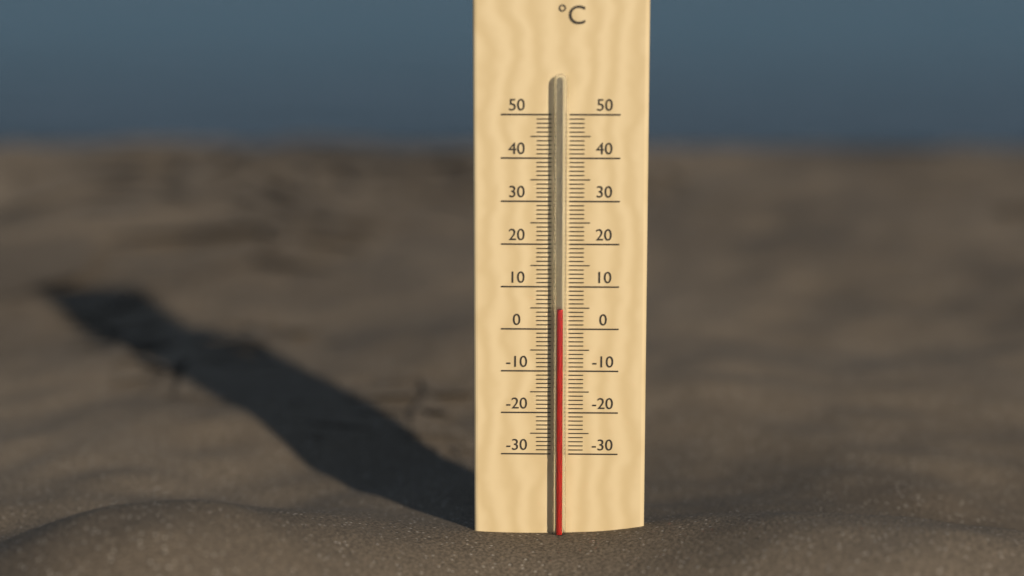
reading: 5 °C
